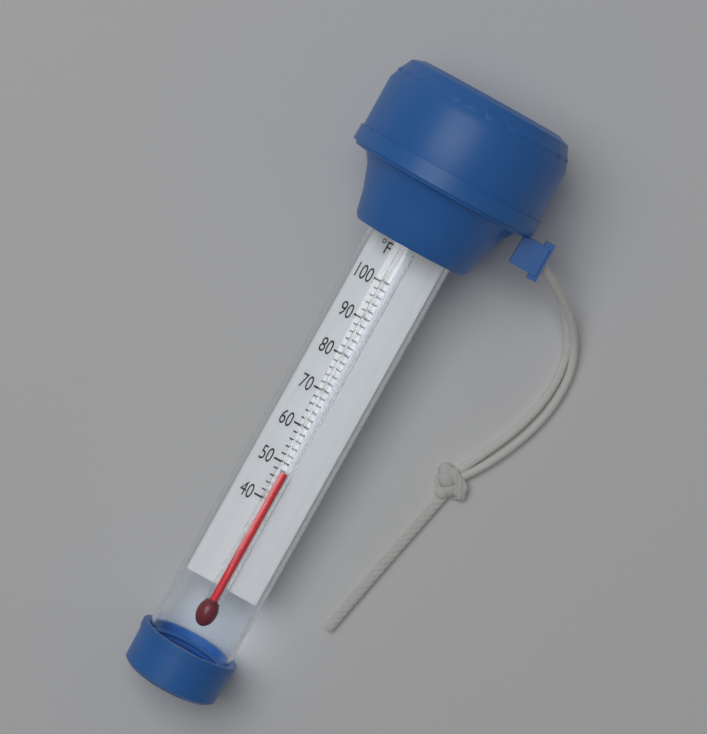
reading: 48 °F
